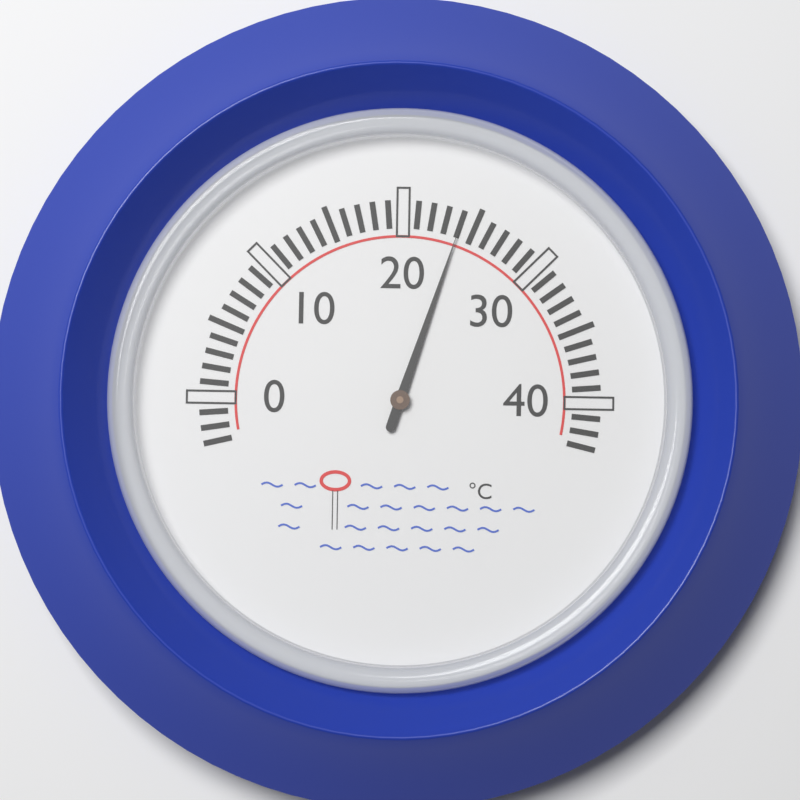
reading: 24 °C
